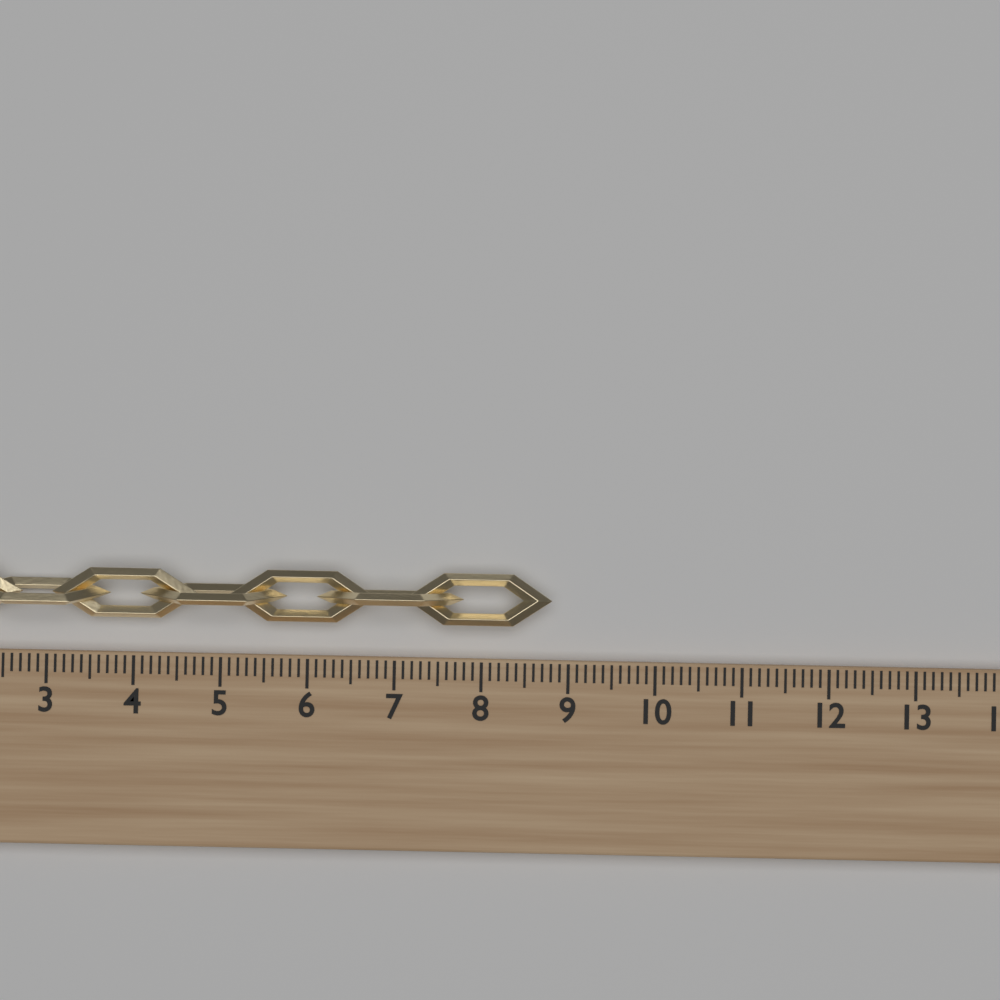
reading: 8.8 (no unit)
